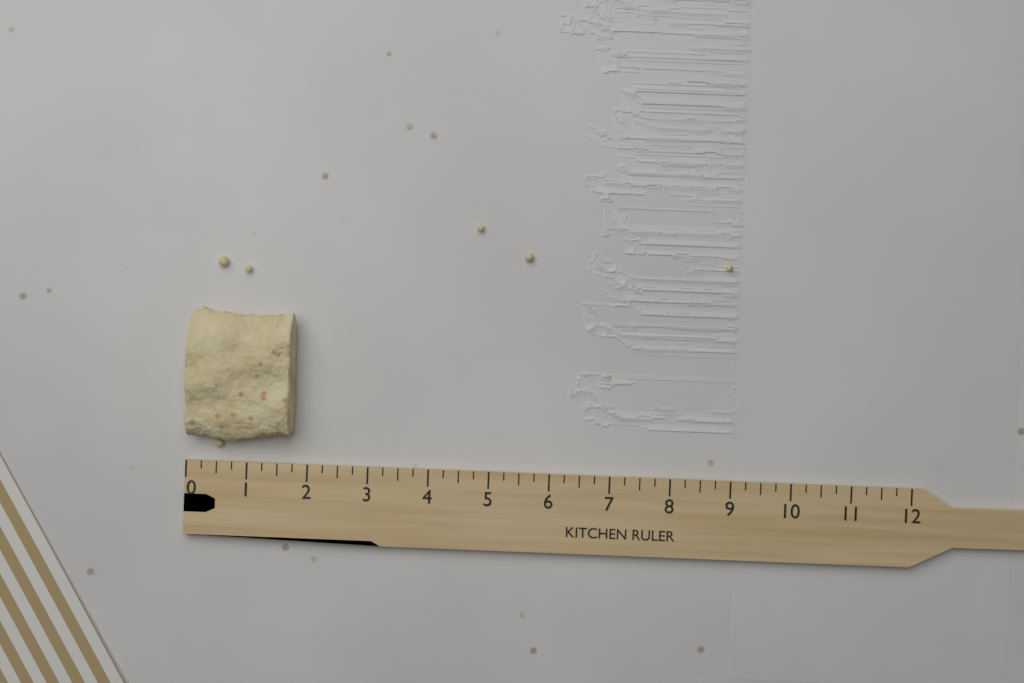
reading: 1.75 (no unit)
